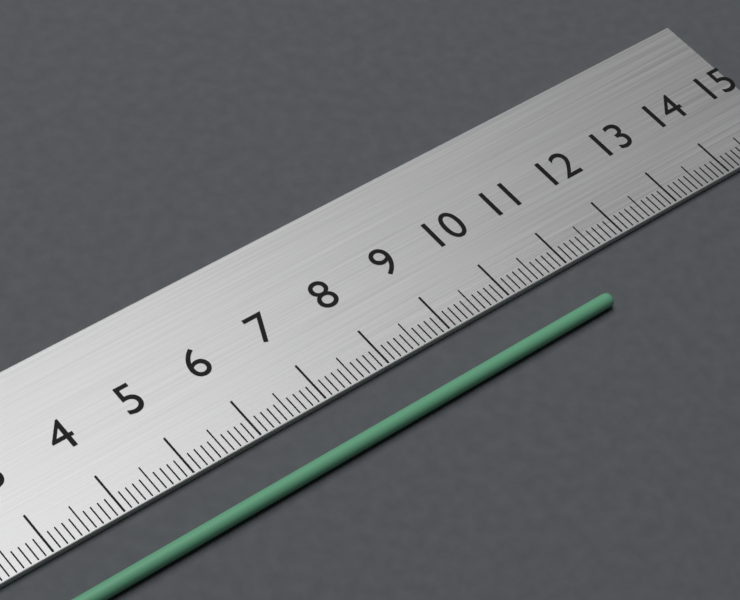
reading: 11.1 cm
